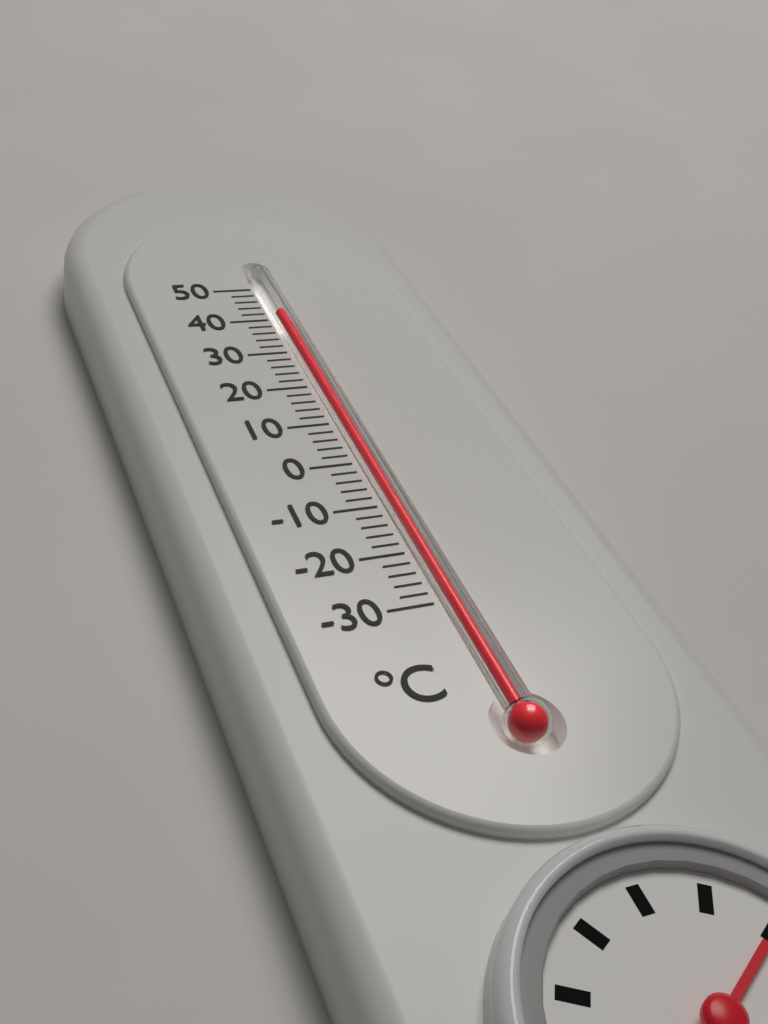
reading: 42 °C
